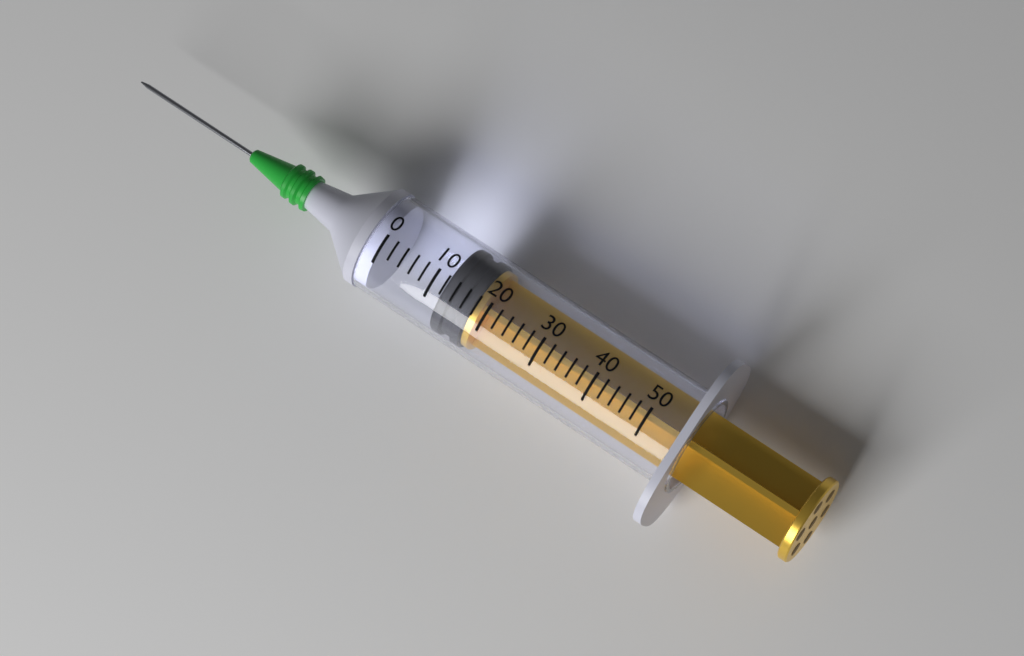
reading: 12 (no unit)
